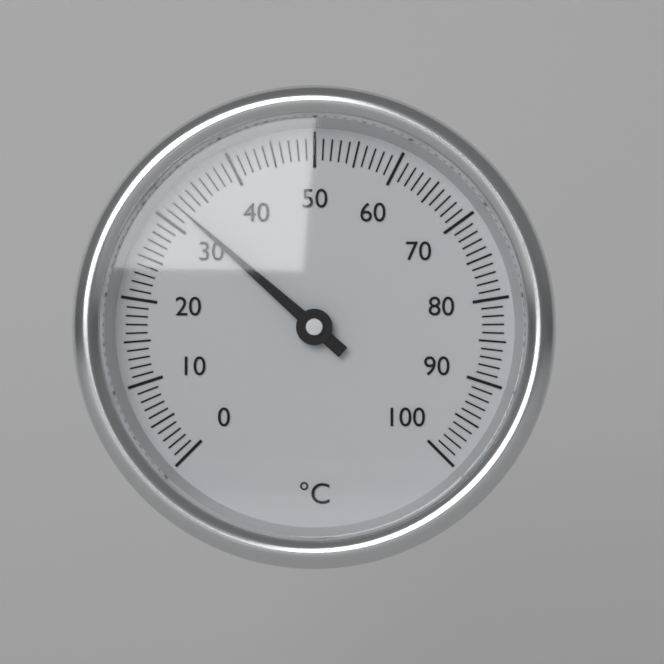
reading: 32 °C
